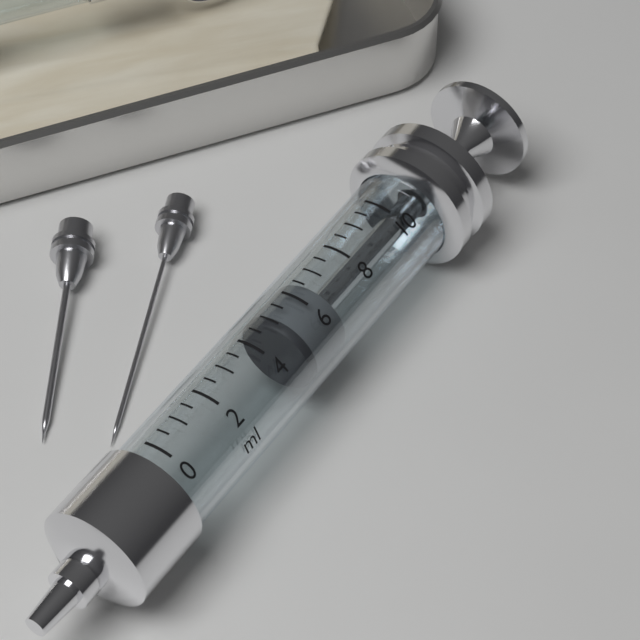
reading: 5.0 ml
